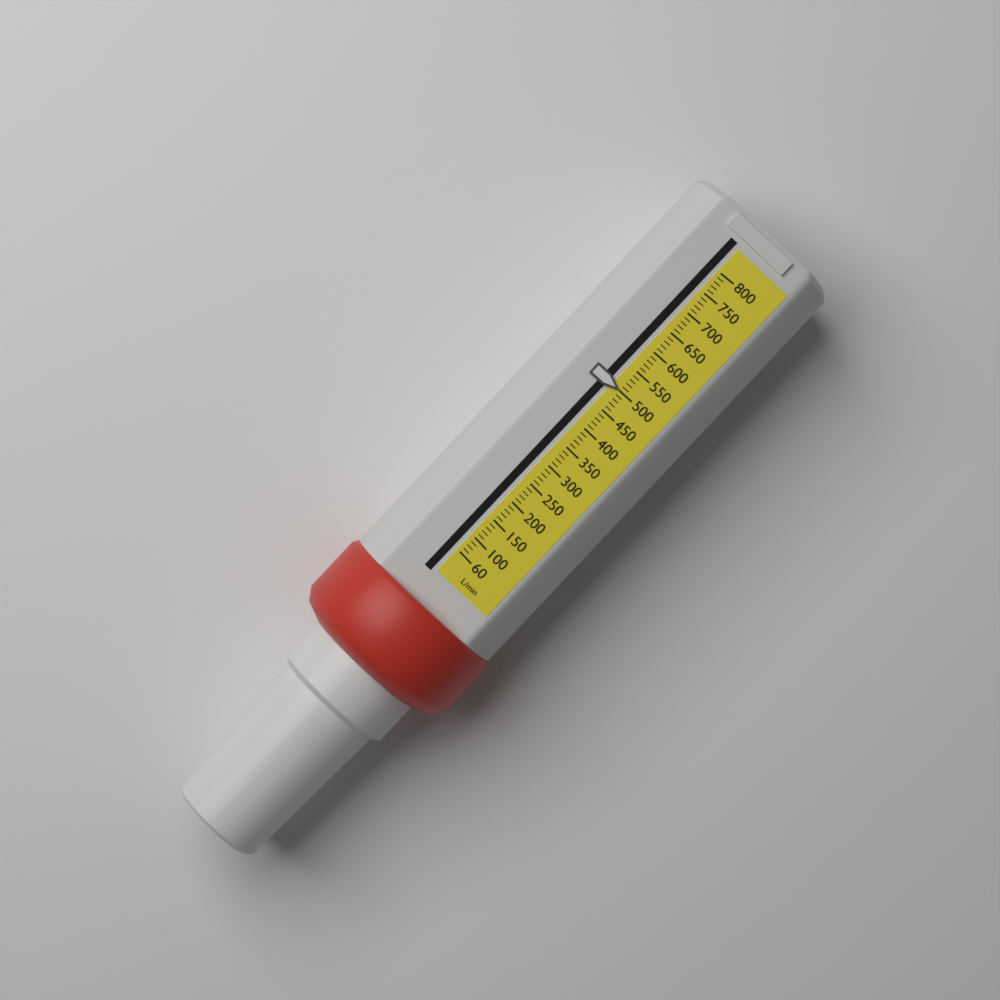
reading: 500 L/min
